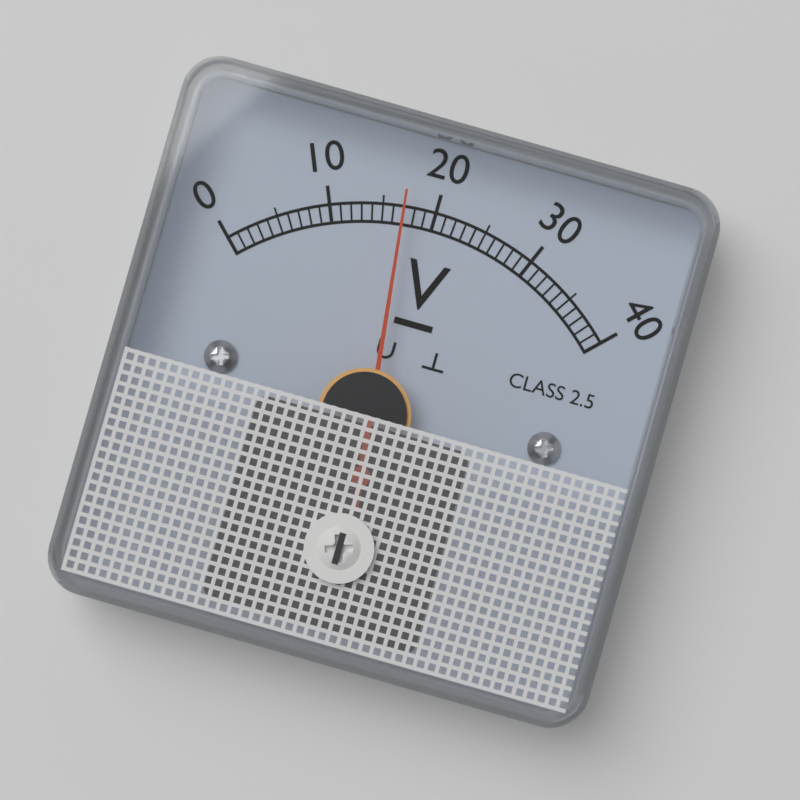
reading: 17 V
